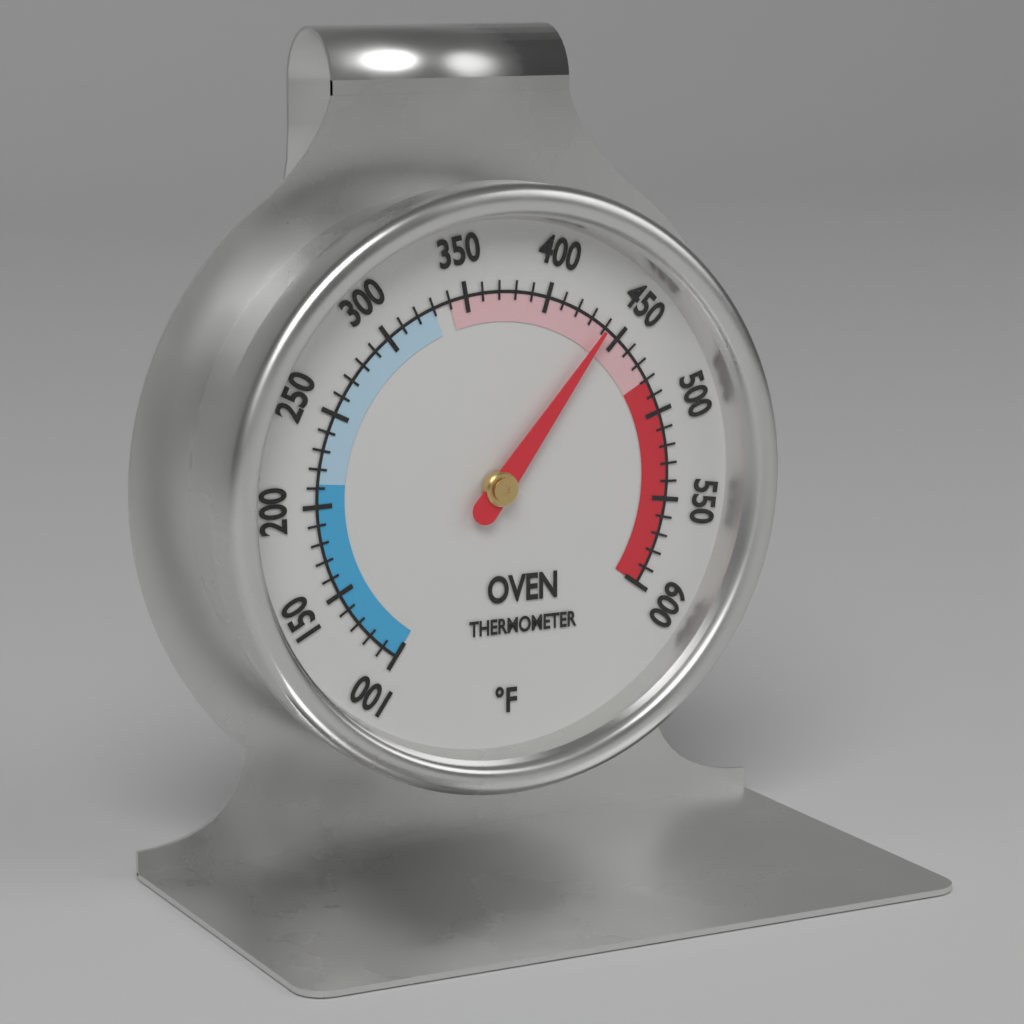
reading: 440 °F
